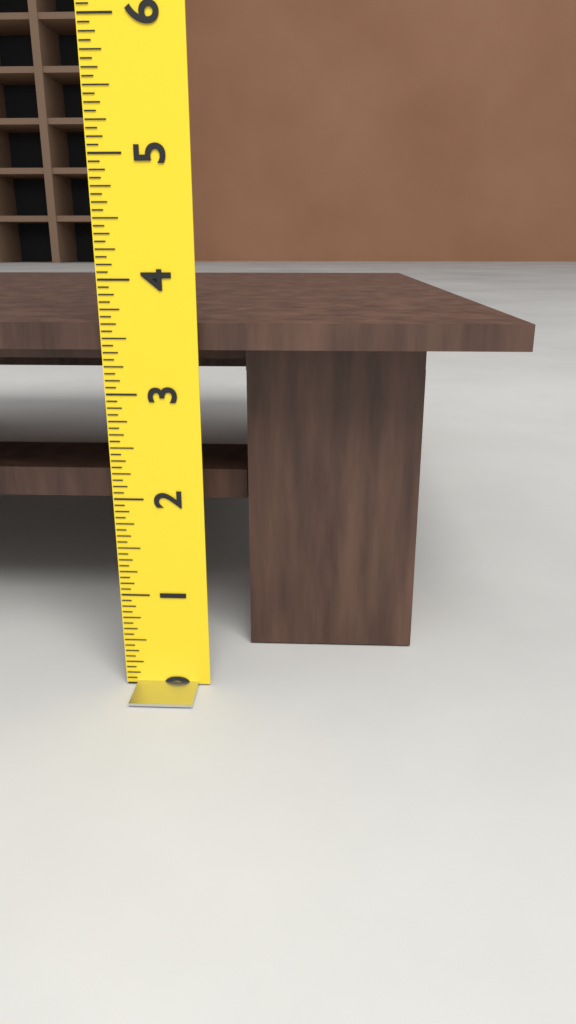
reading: 3.6250 (no unit)
